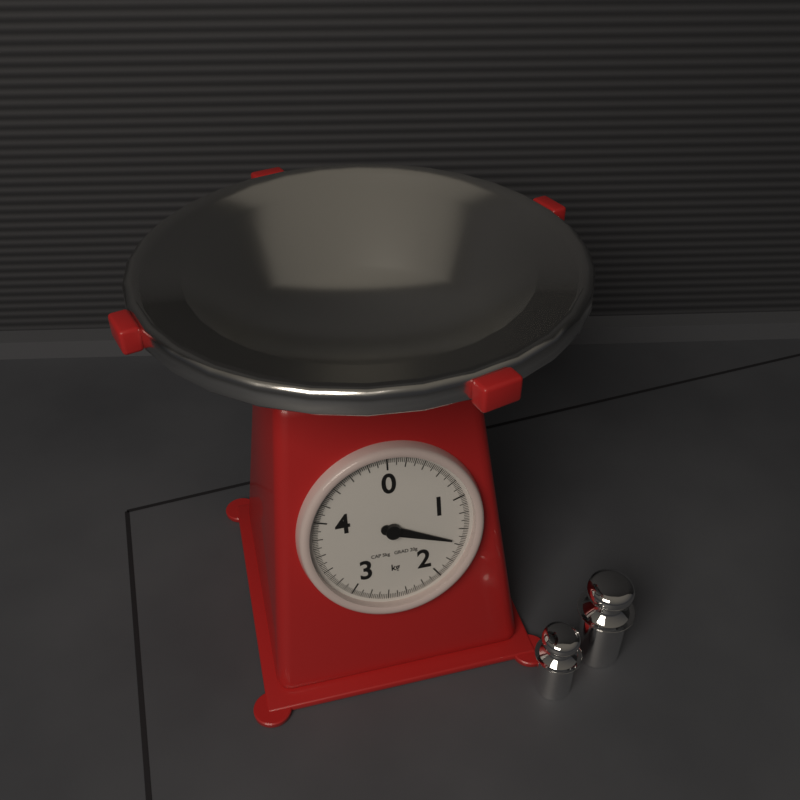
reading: 1.56 kg
